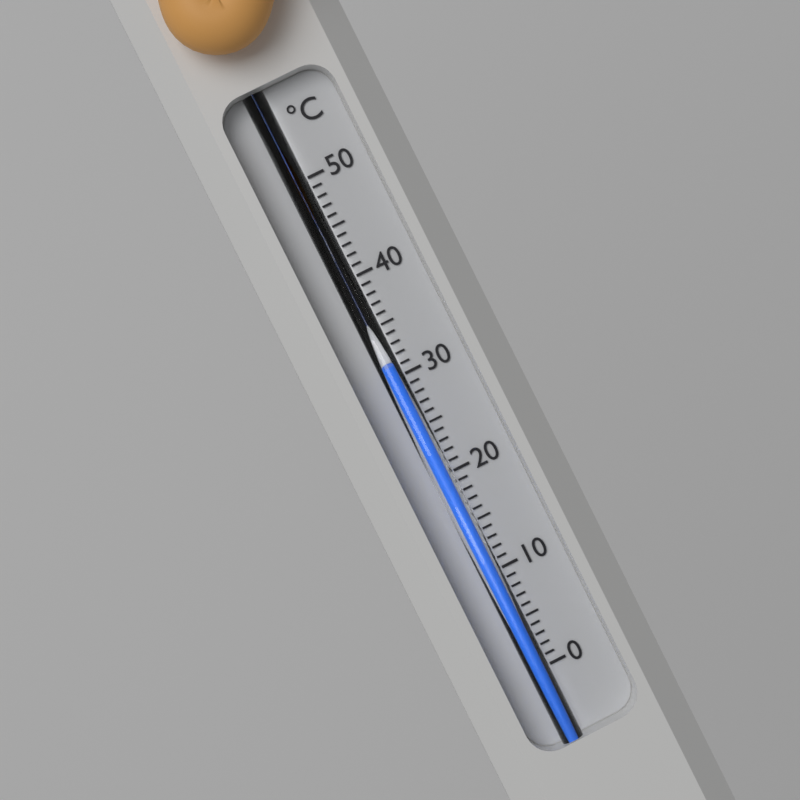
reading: 31 °C
